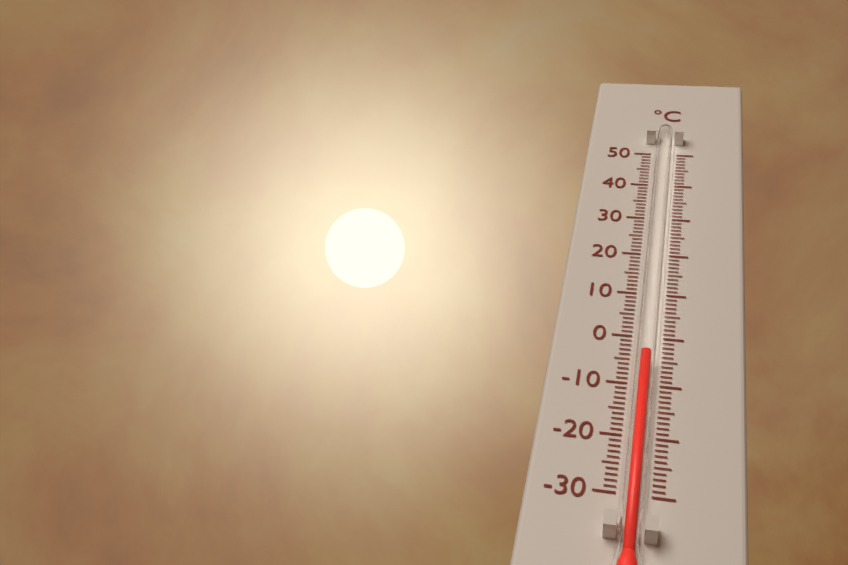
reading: -5 °C
